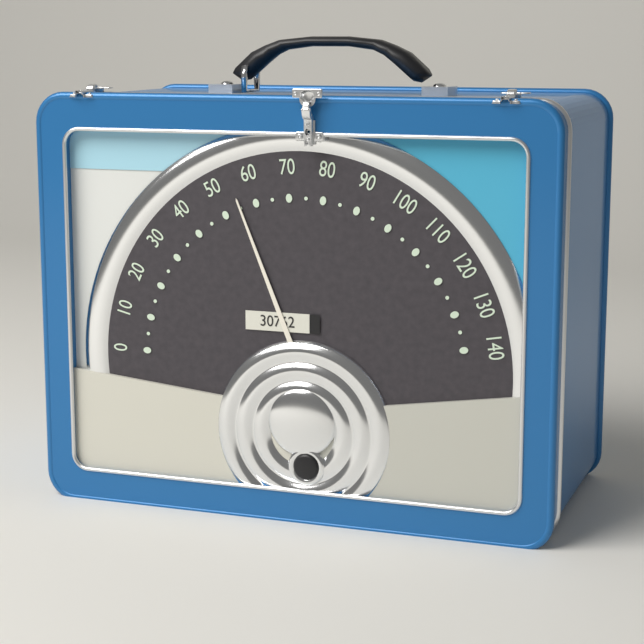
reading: 55 (no unit)
